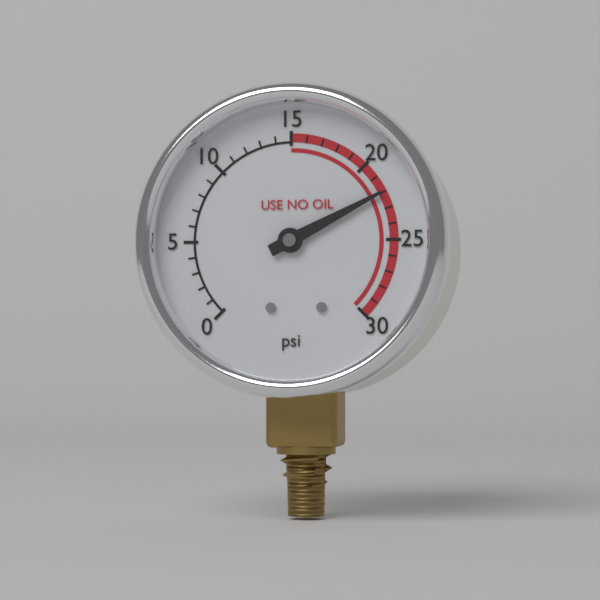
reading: 22 psi
